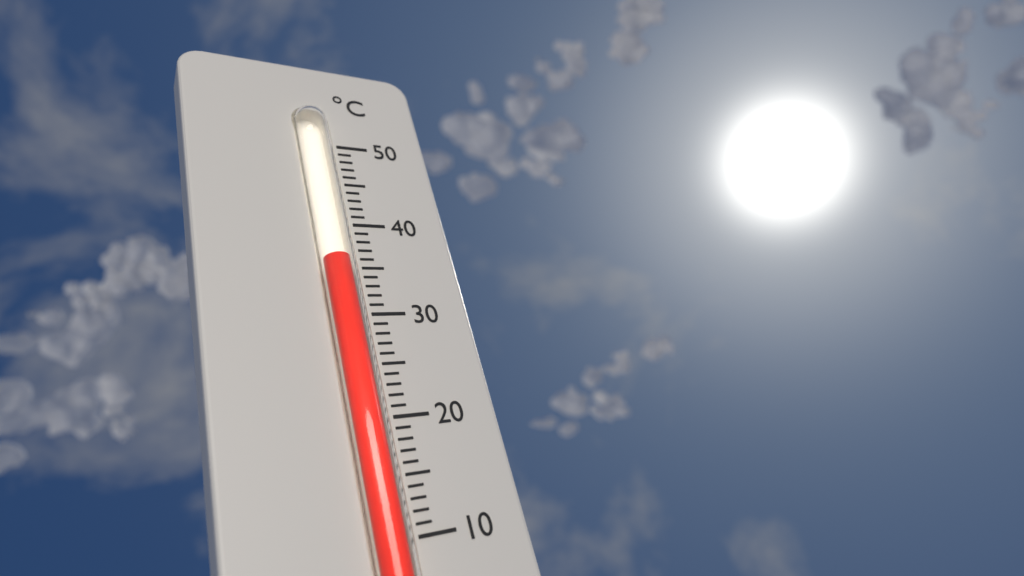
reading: 36 °C
